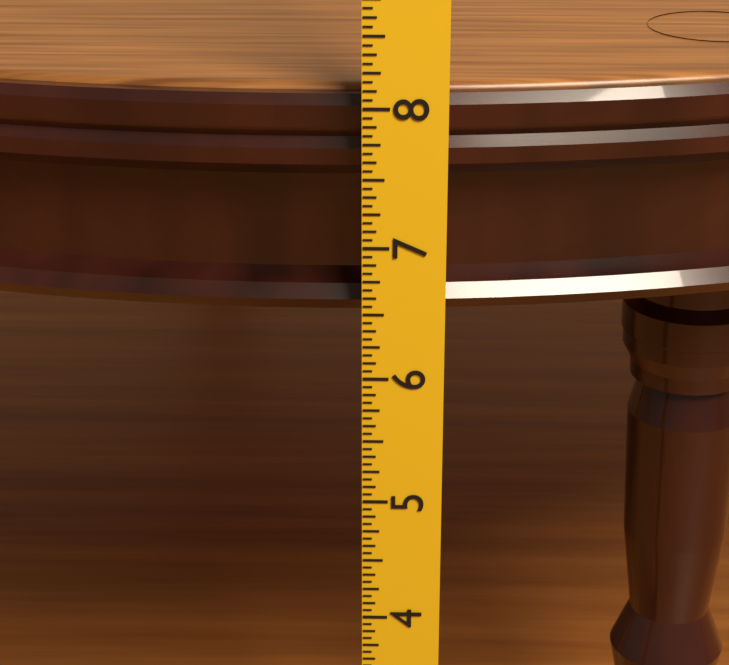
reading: 8.0625 in
